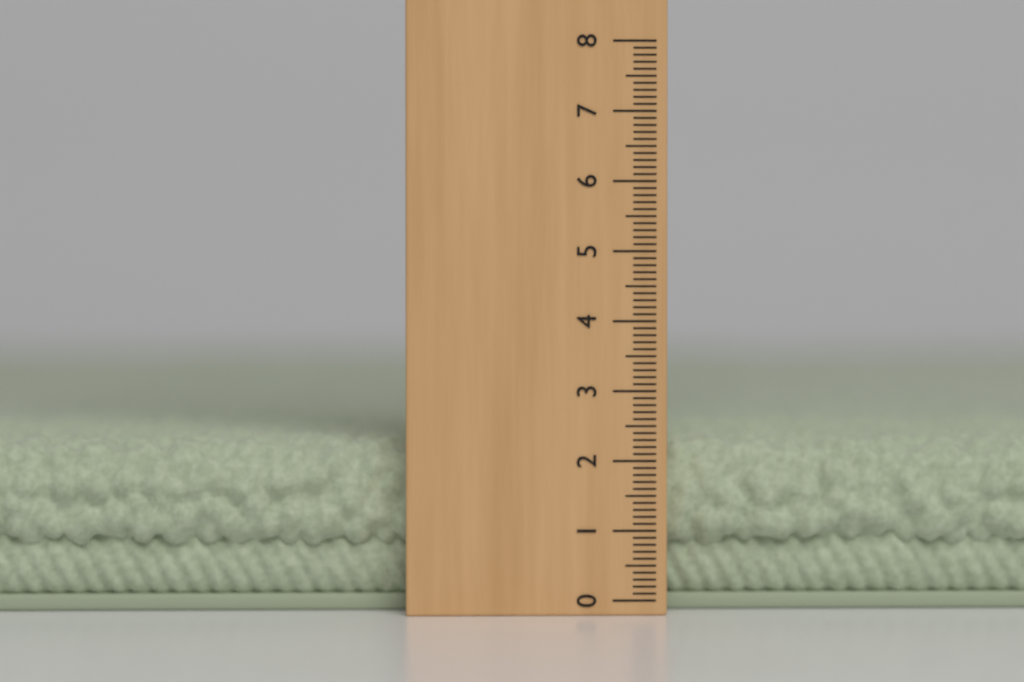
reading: 2.3 (no unit)
